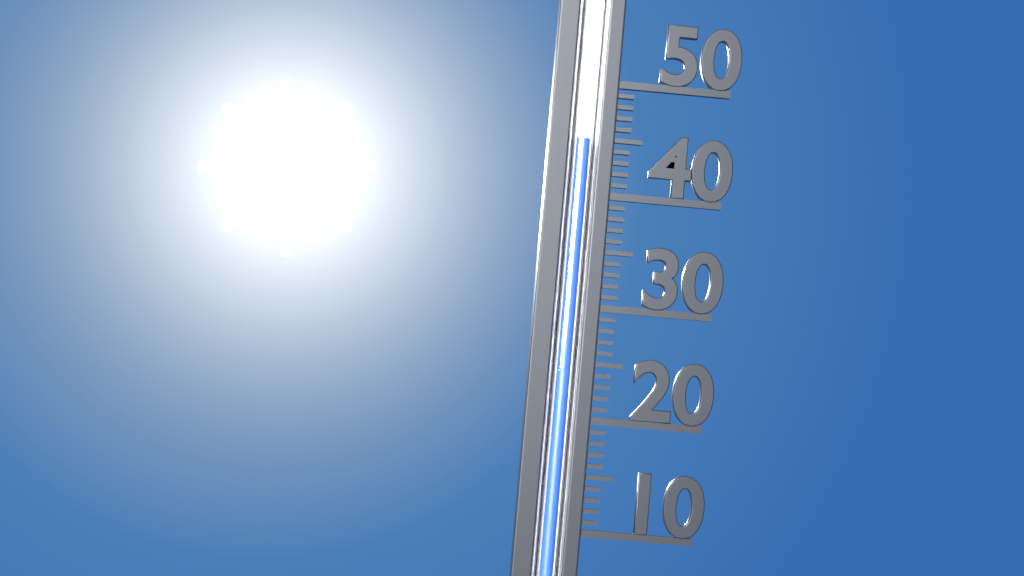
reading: 45 (no unit)
